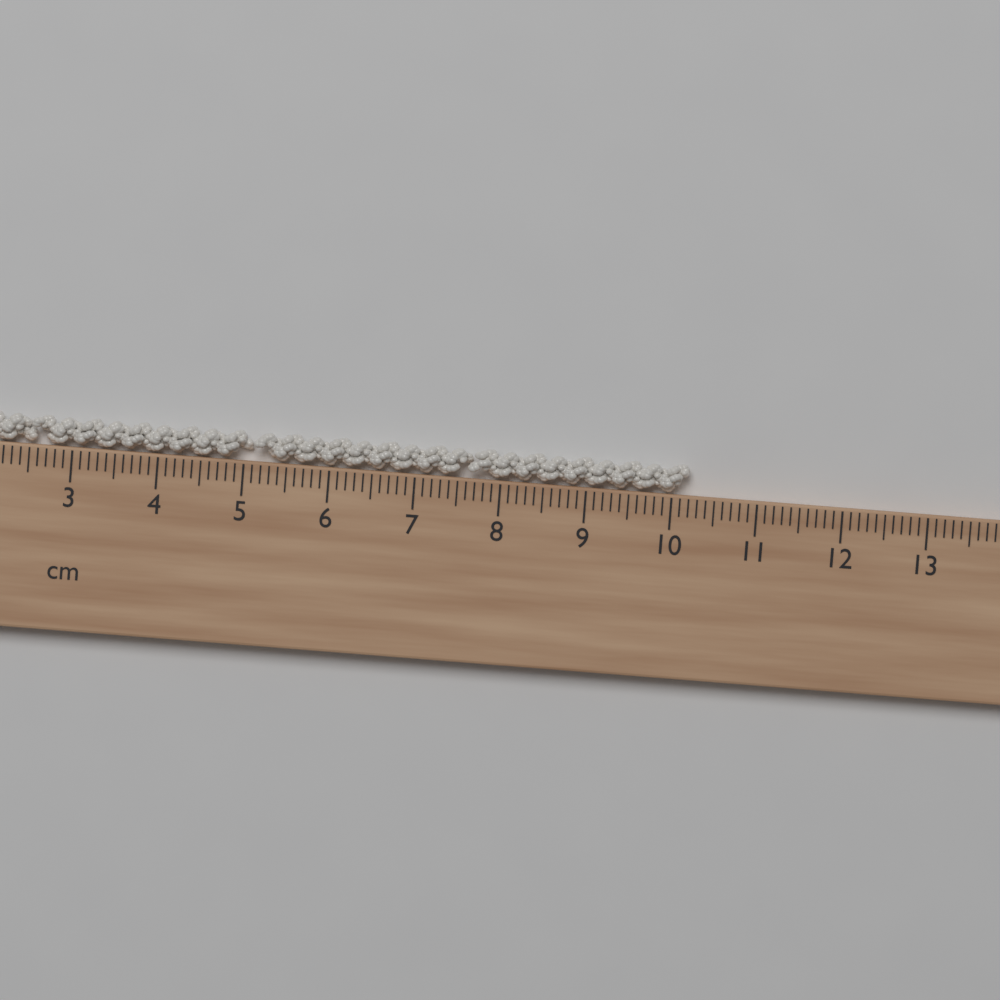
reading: 10.2 cm
